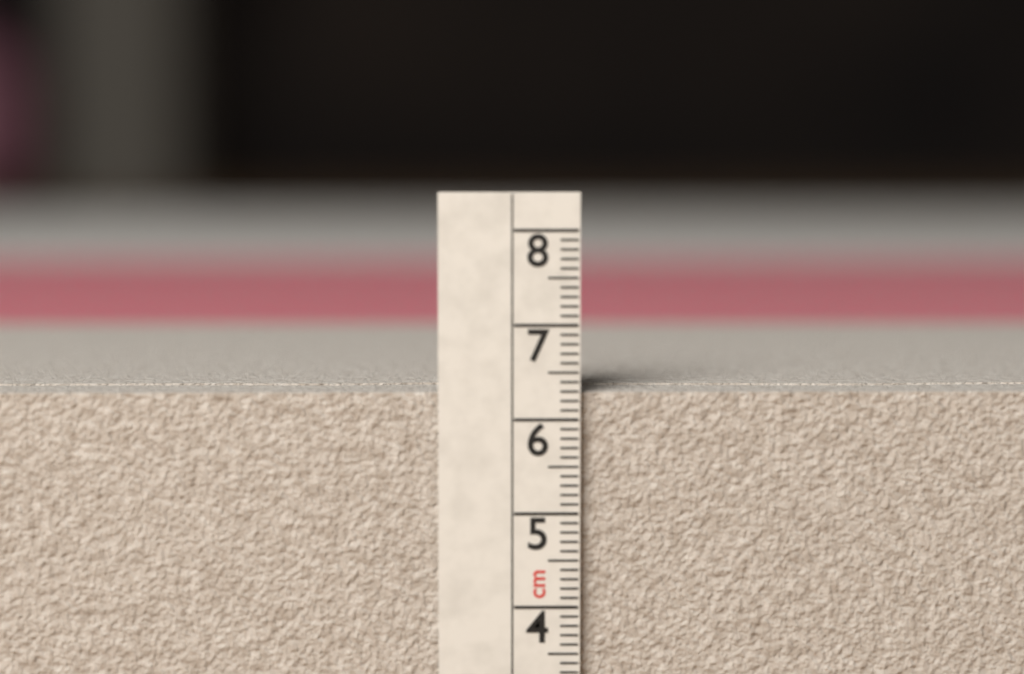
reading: 6.3 cm
